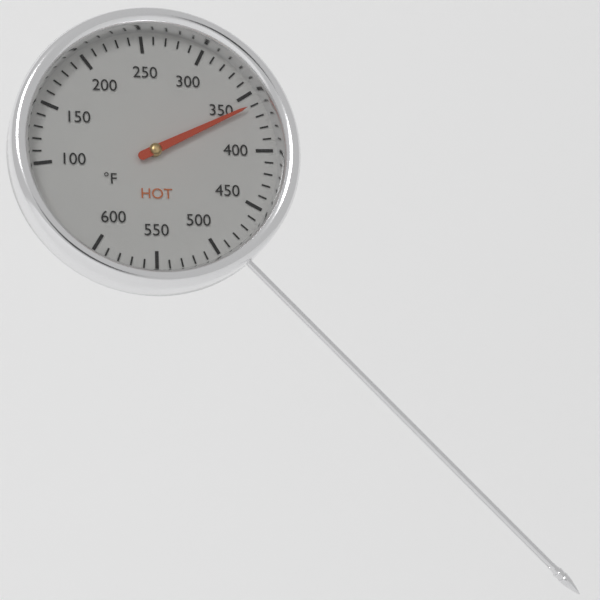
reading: 360 °F
